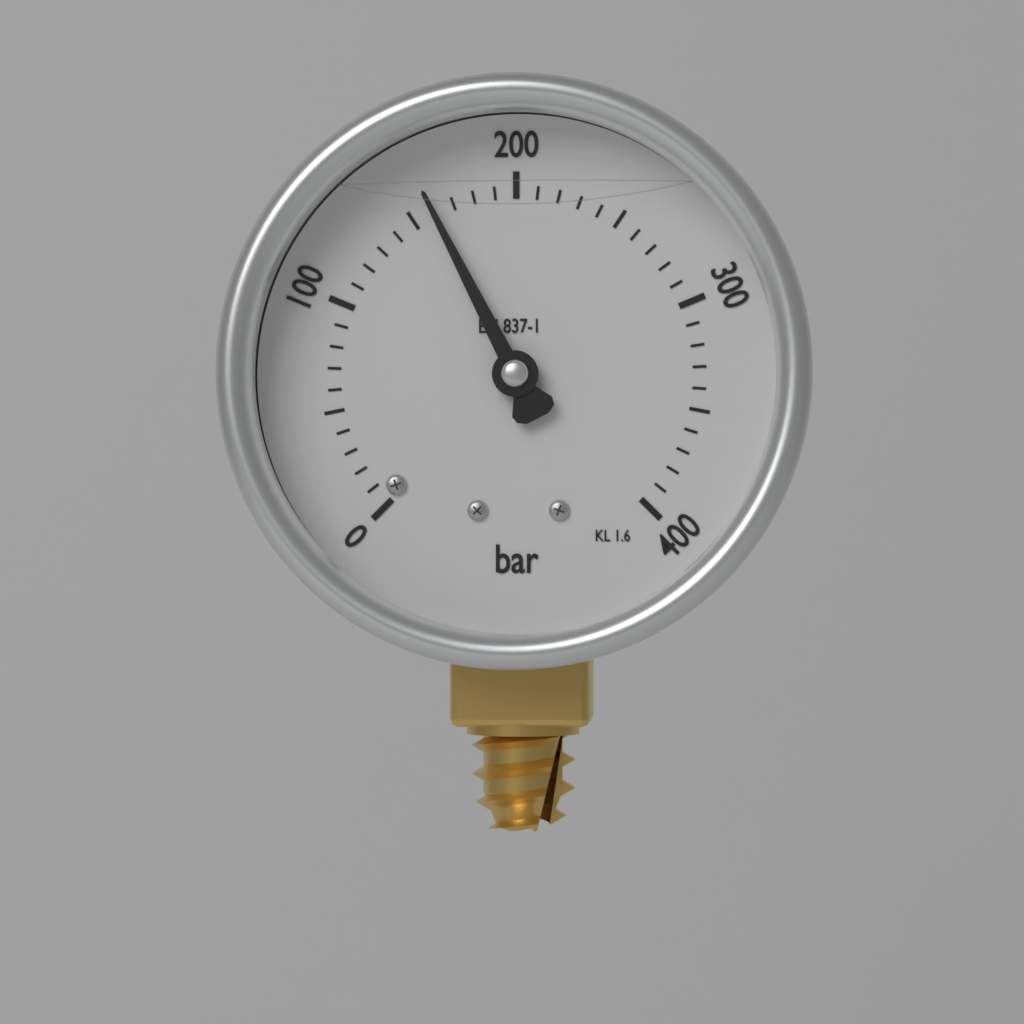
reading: 160 bar
